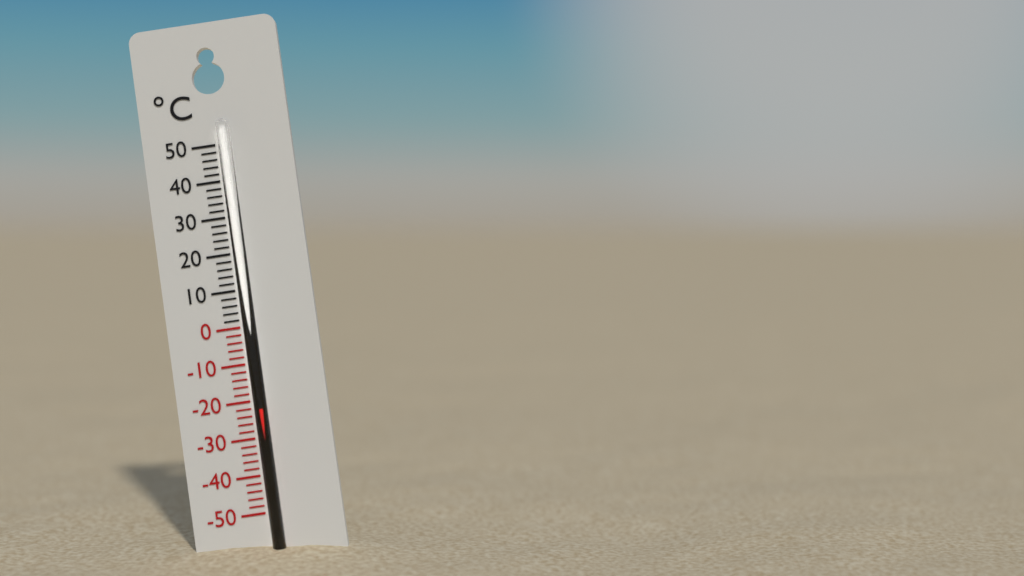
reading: -22 °C
